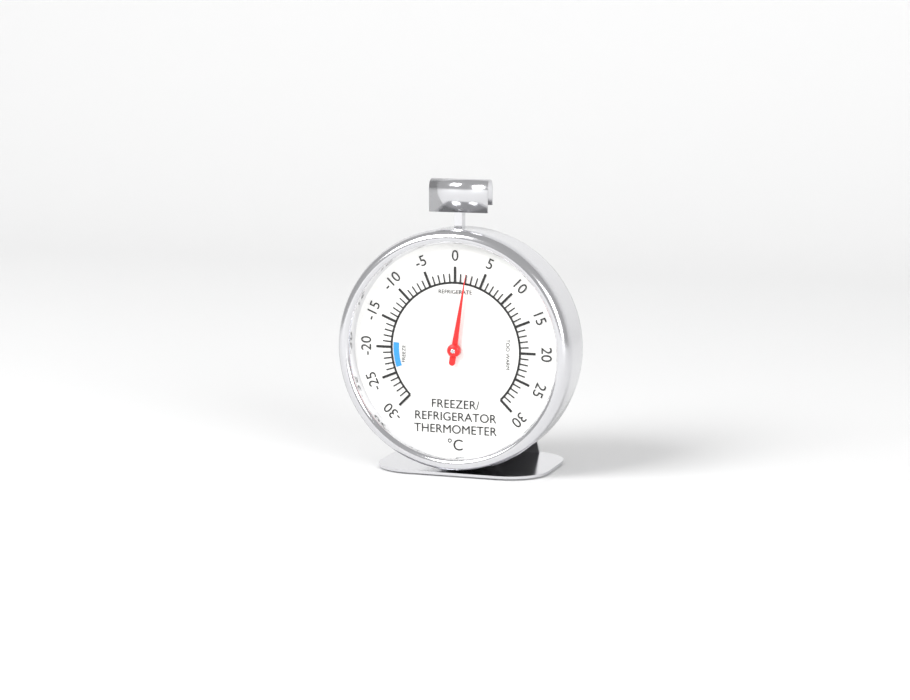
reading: 2 °C
